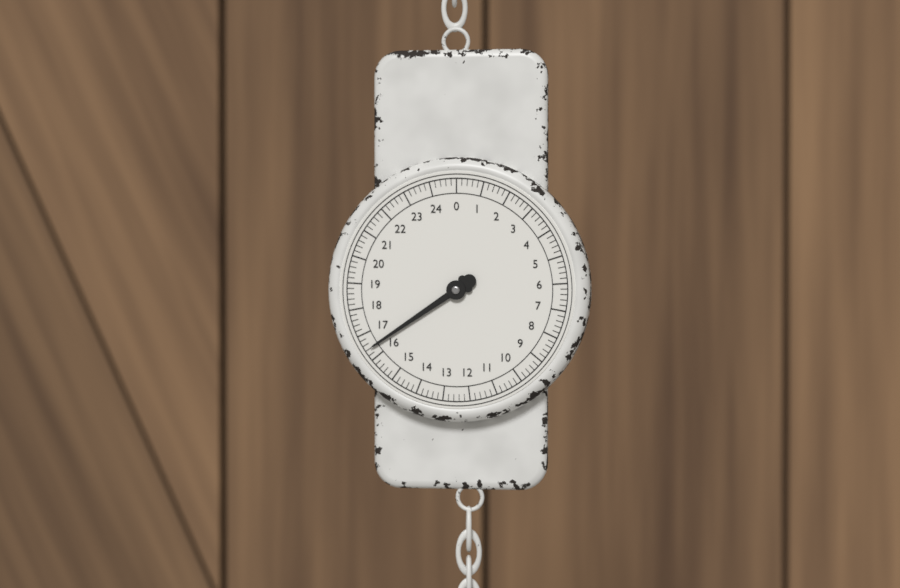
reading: 16.4 (no unit)
